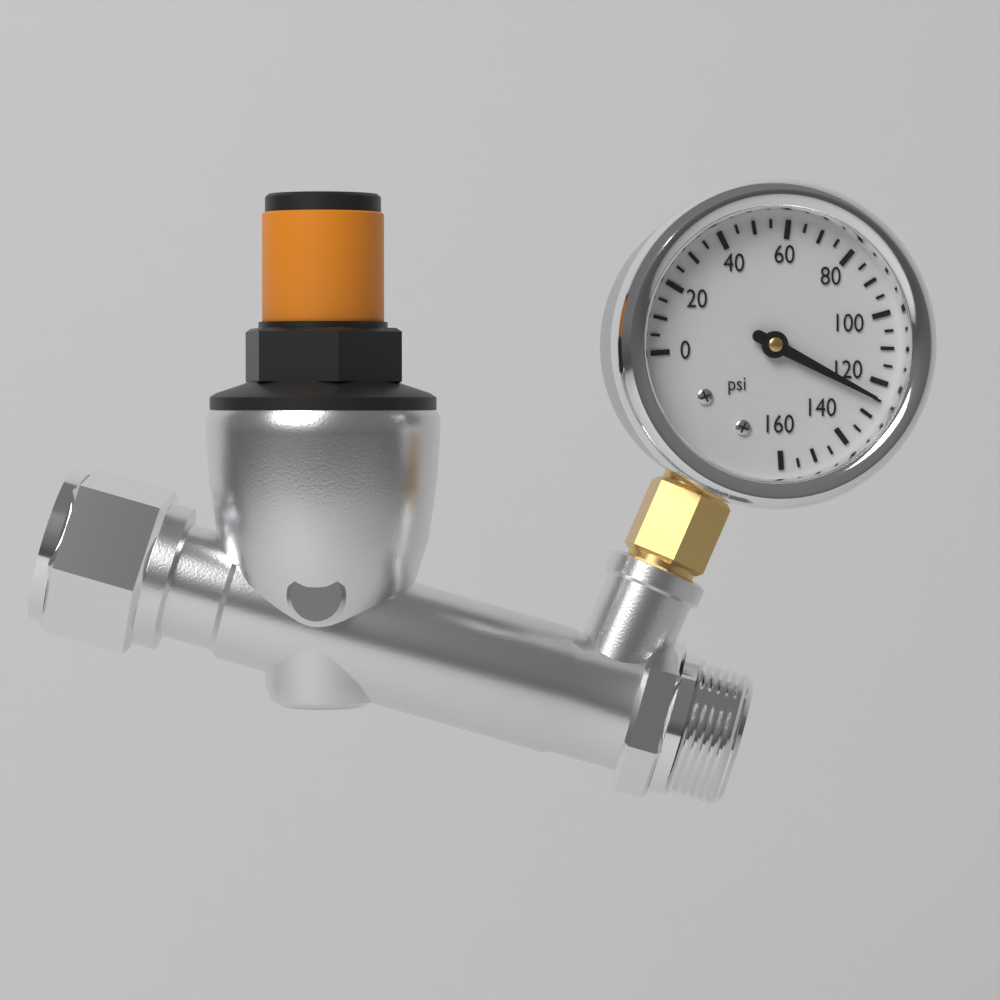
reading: 125 psi
